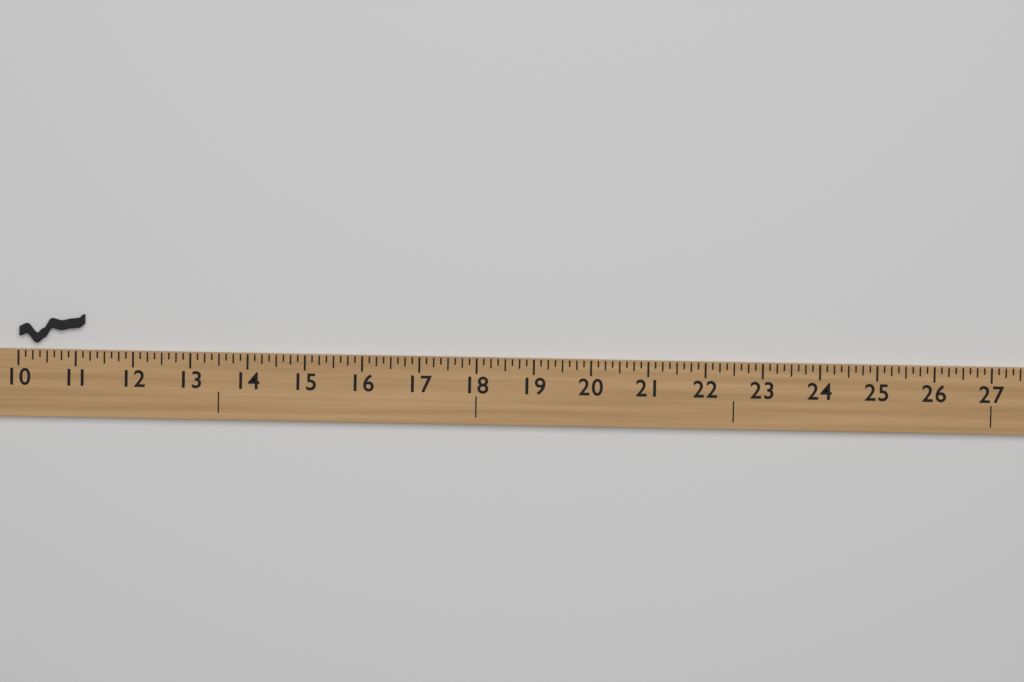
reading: 11.125 (no unit)
